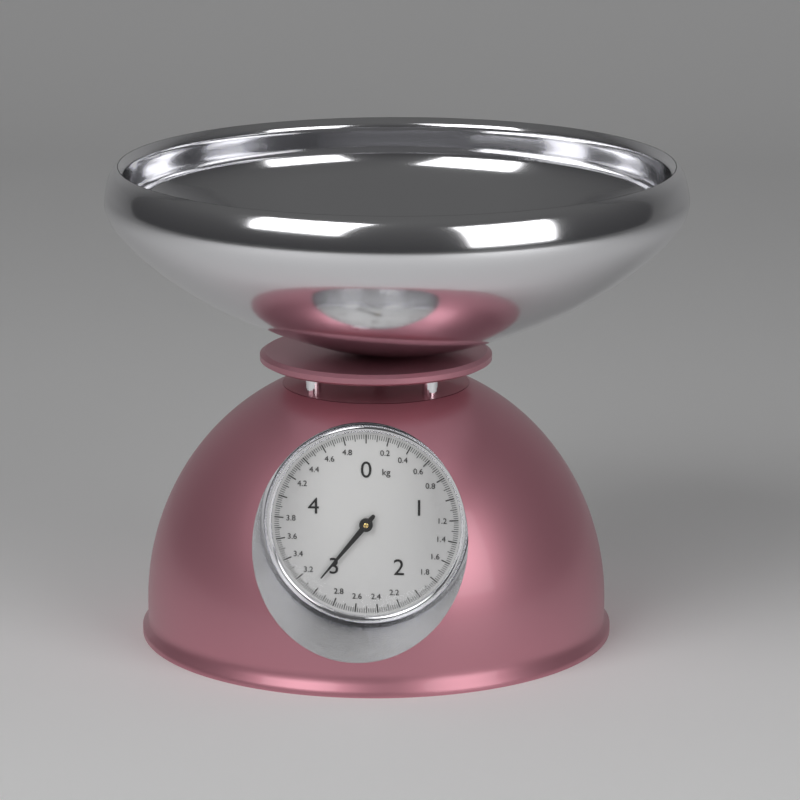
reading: 3.04 kg
